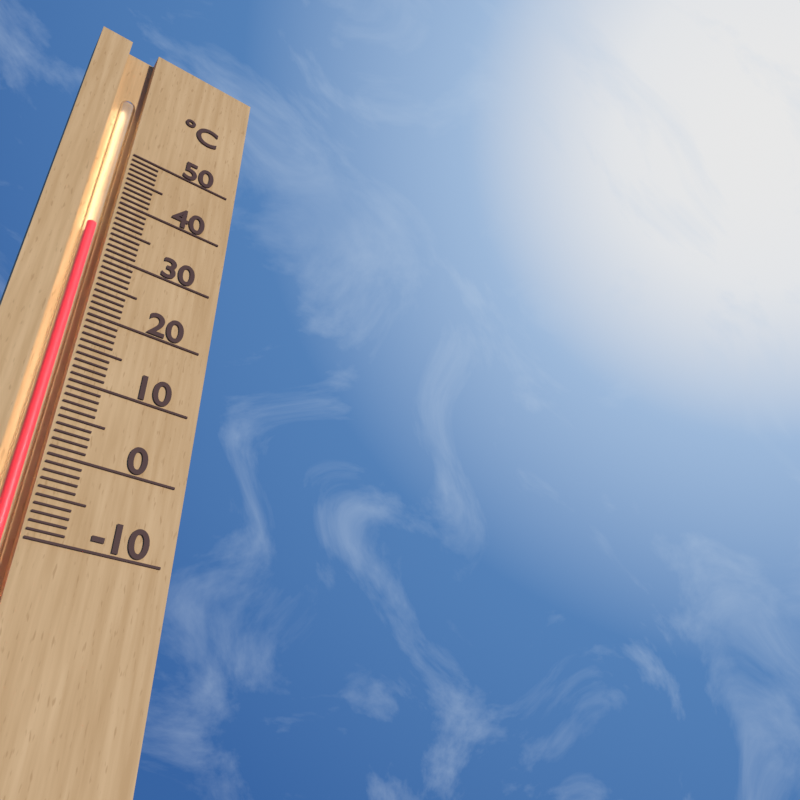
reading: 35 °C
